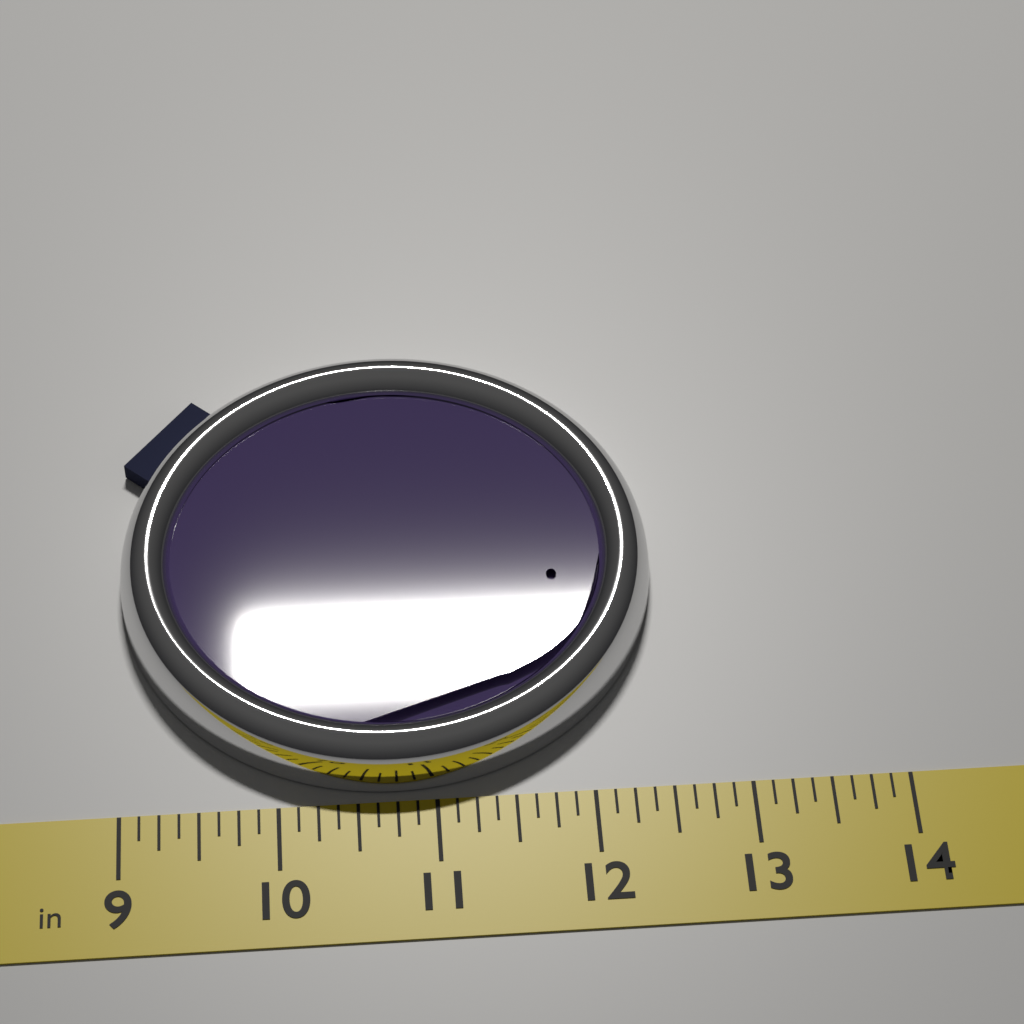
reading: 12.500 in
